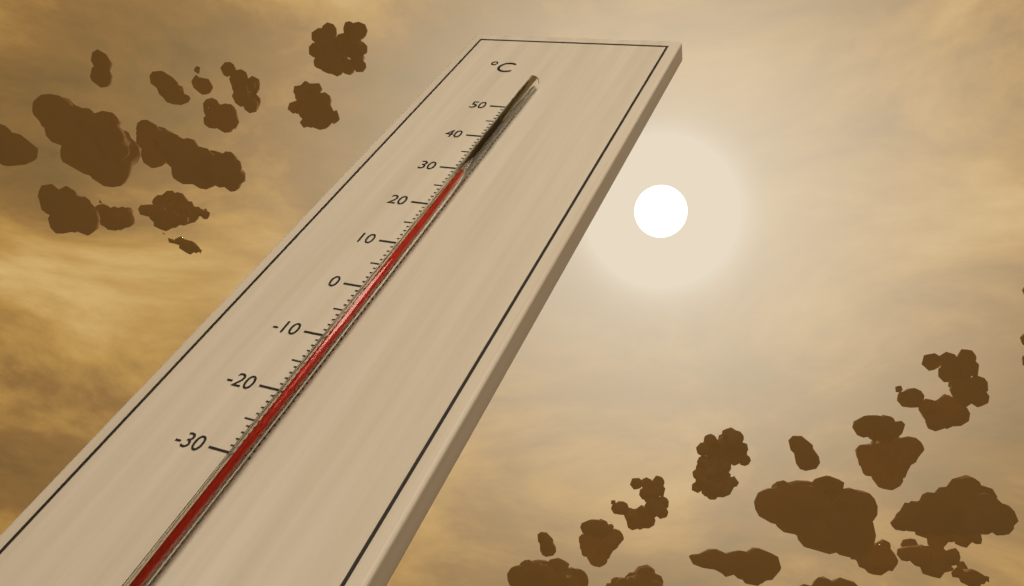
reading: 27 °C
